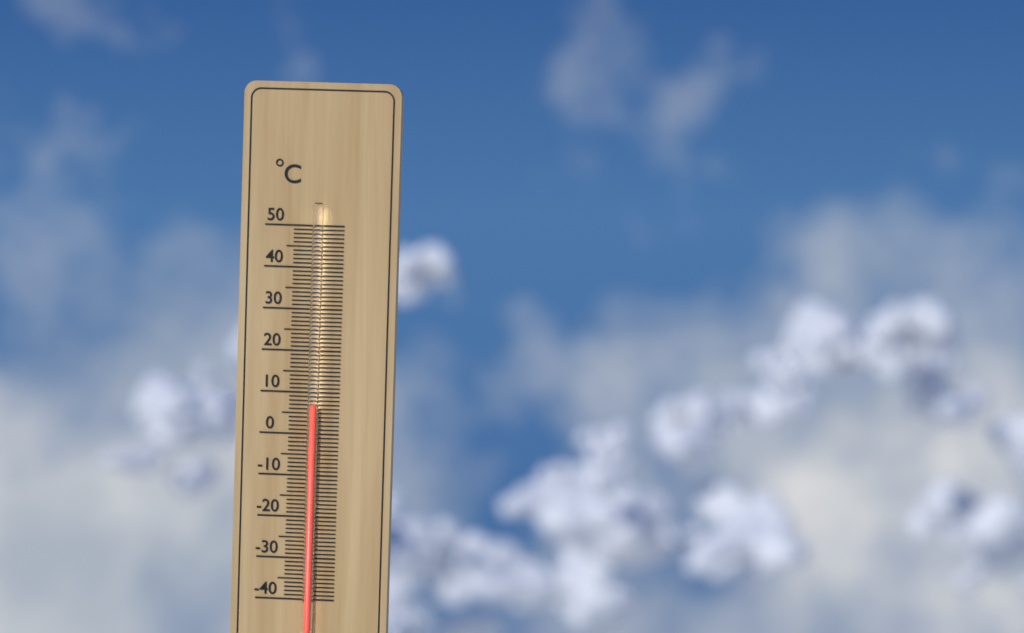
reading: 7 °C
